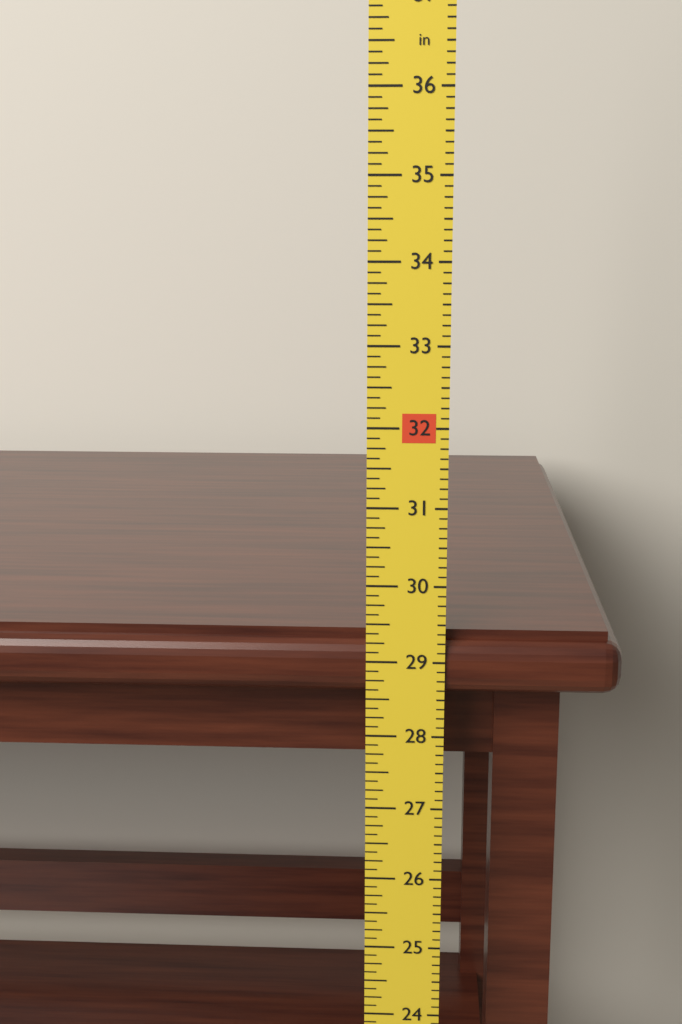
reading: 29.375 in
